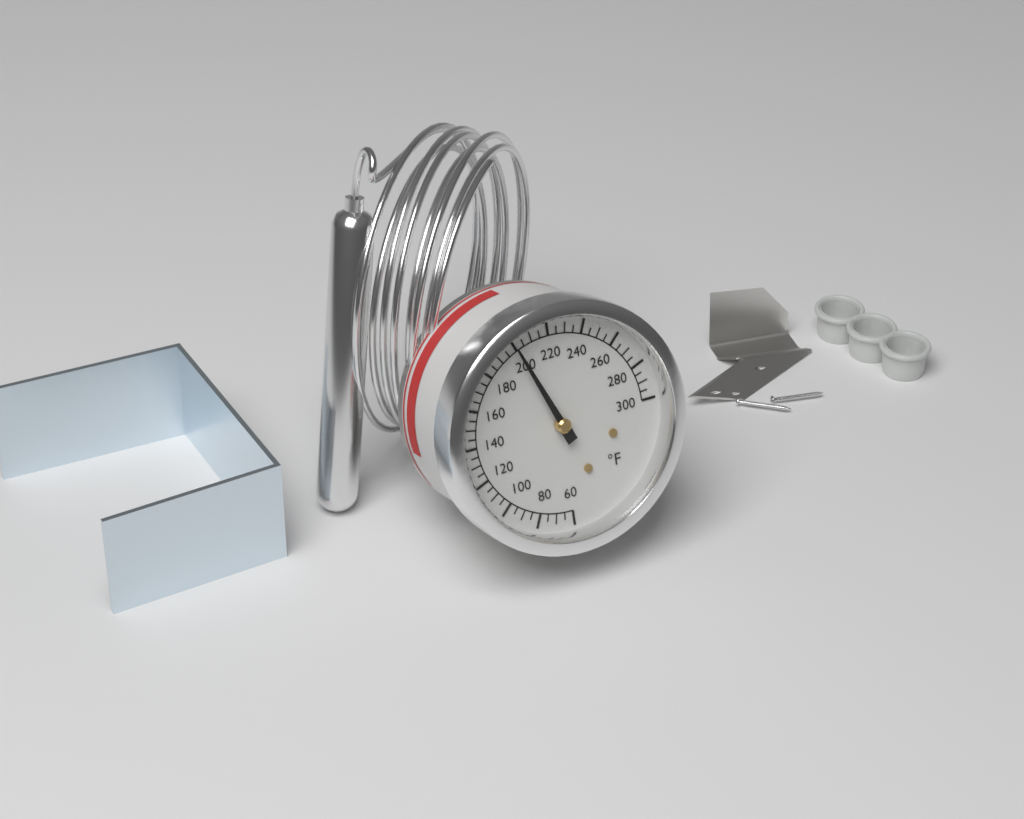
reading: 200 °F
